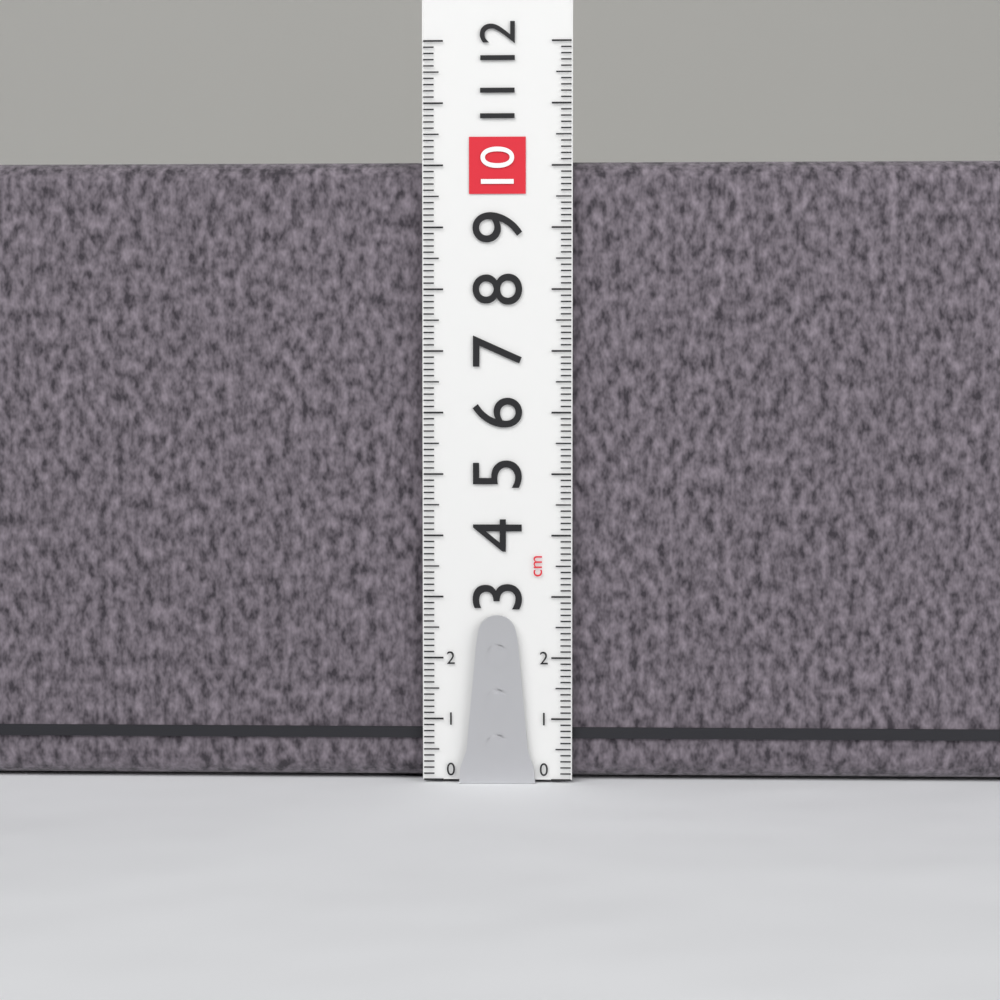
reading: 10.1 cm
